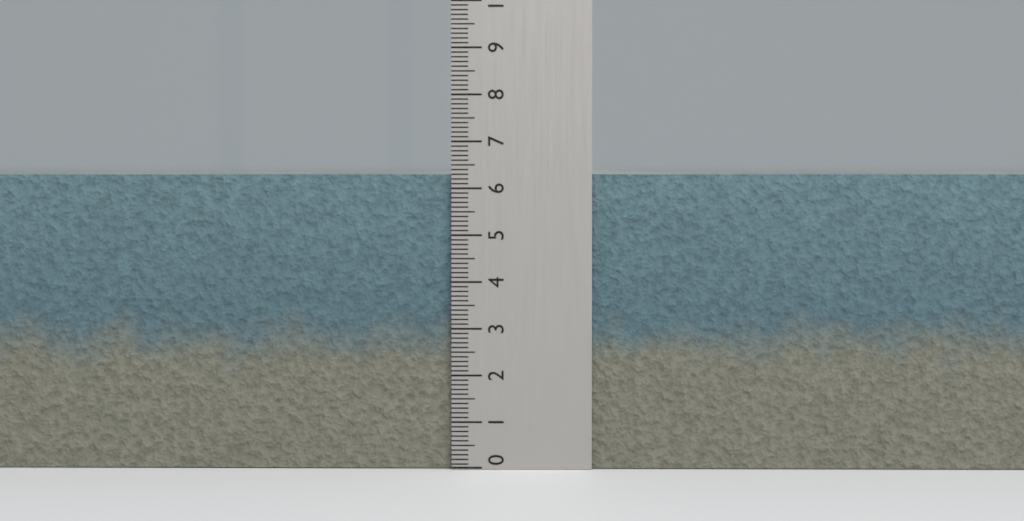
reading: 6.3 (no unit)
